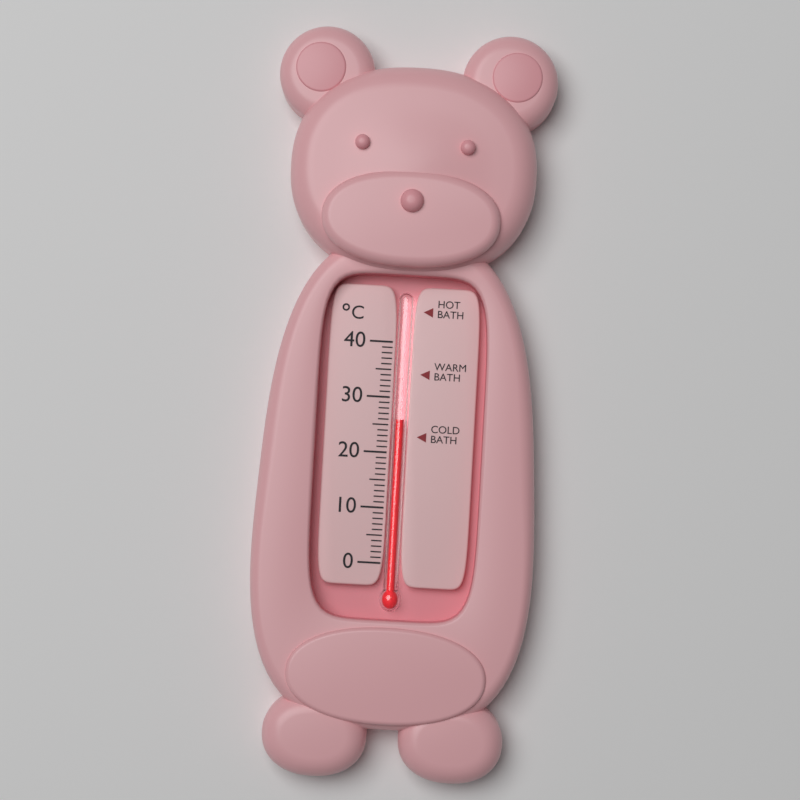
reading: 26 °C
